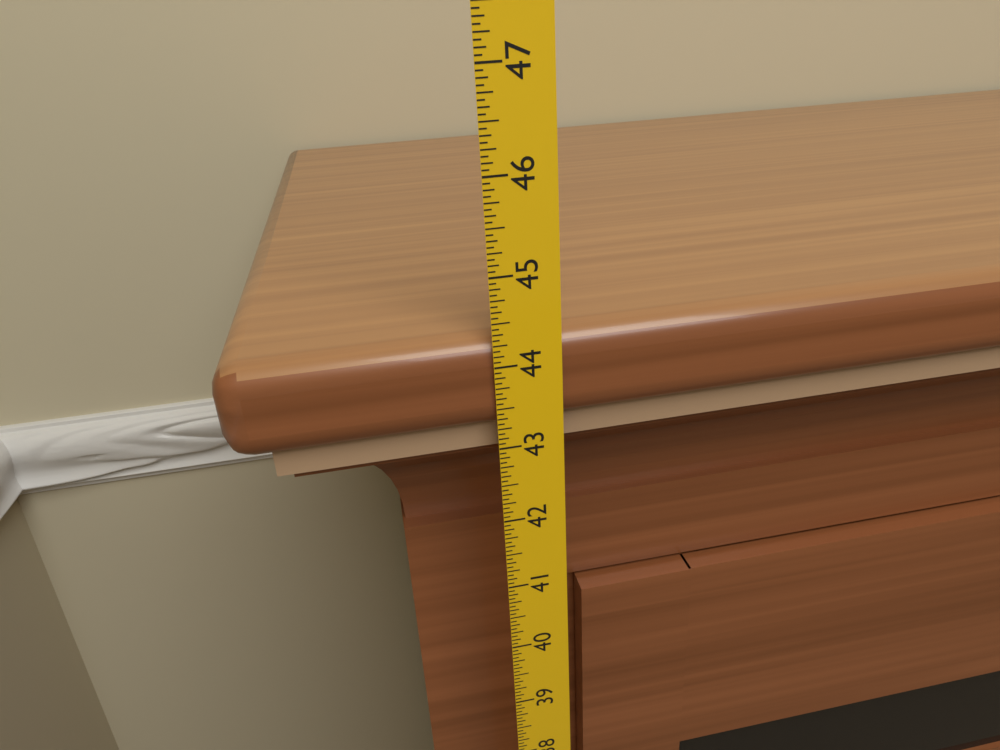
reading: 44.3125 in
